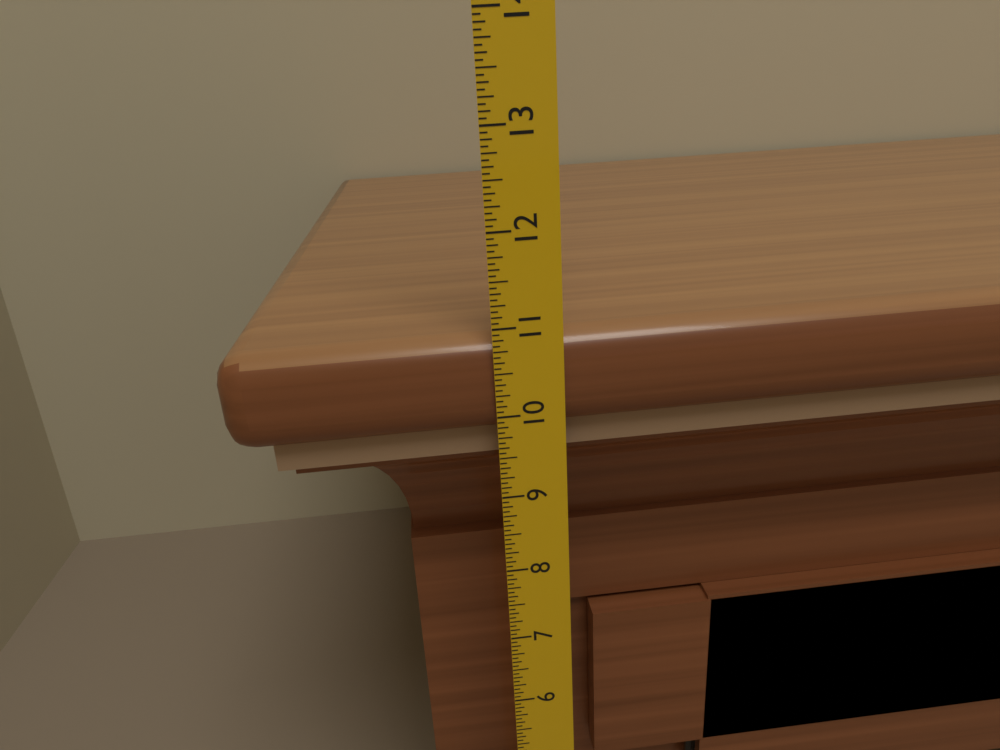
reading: 10.8750 in
